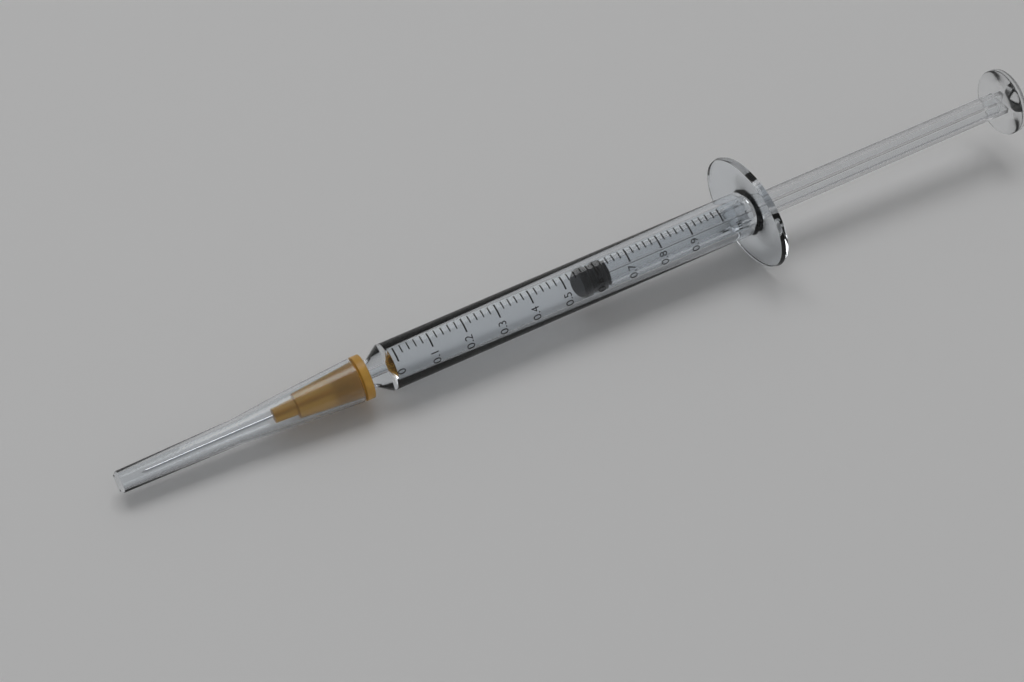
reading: 0.56 ml
